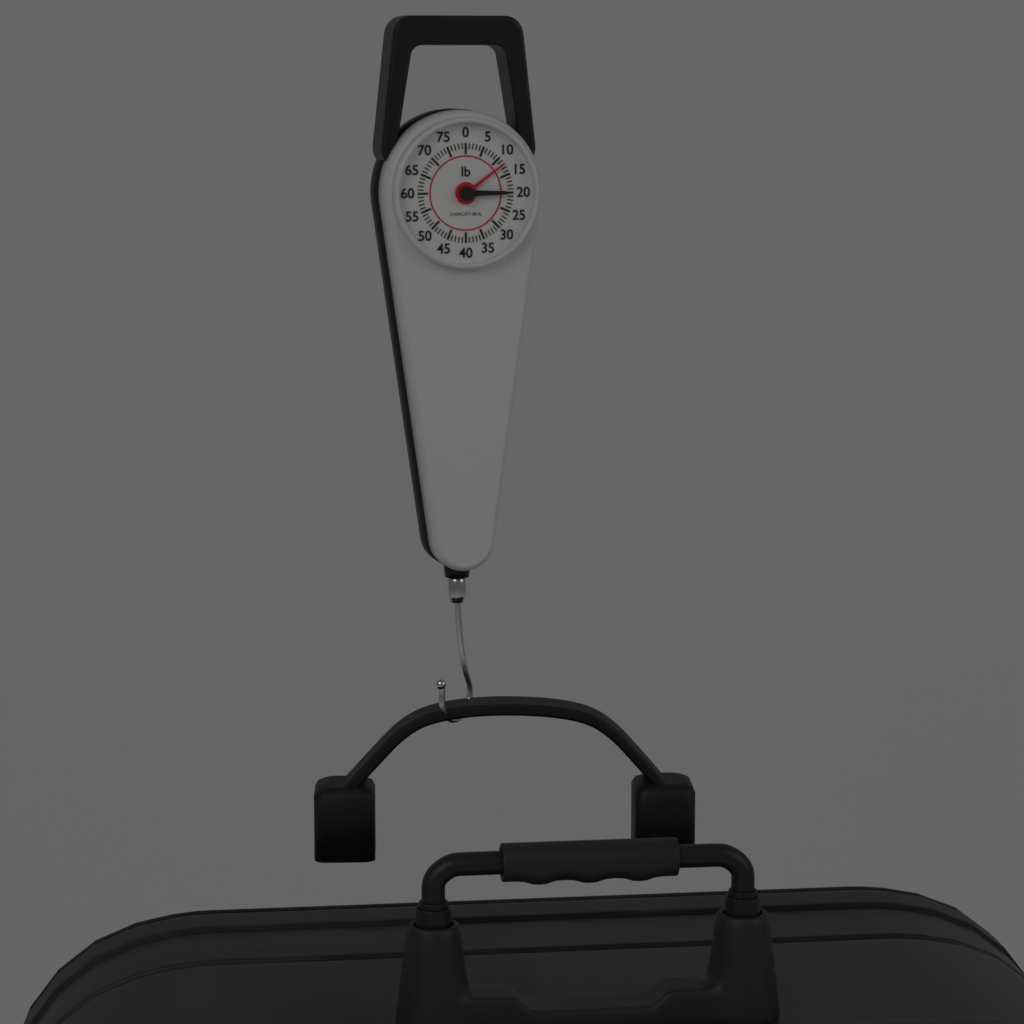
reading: 12 lb
